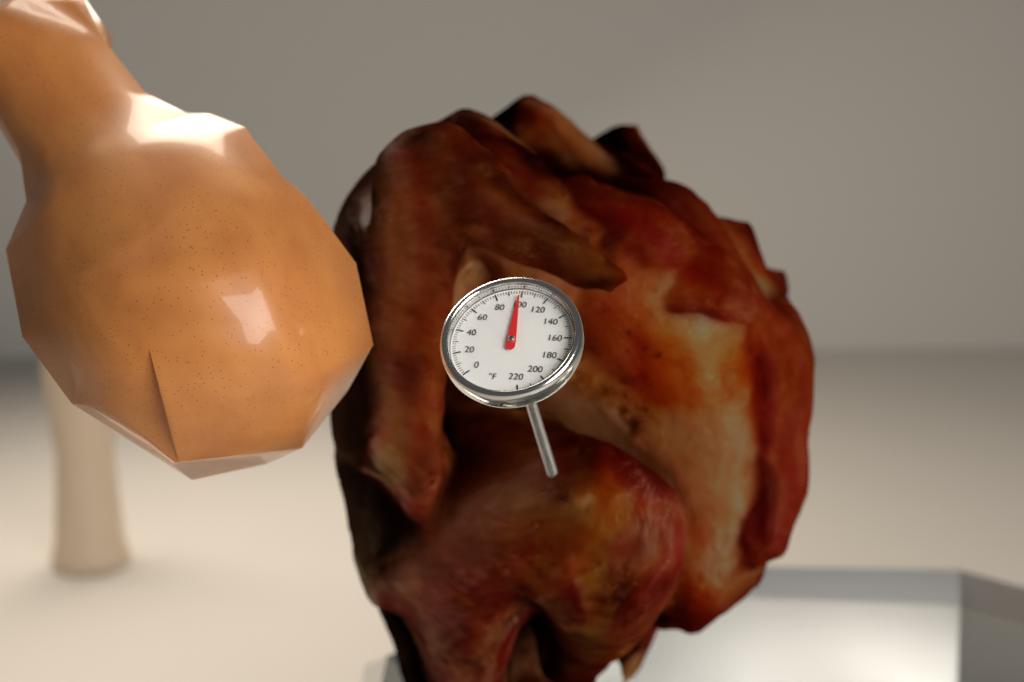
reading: 98 °F
